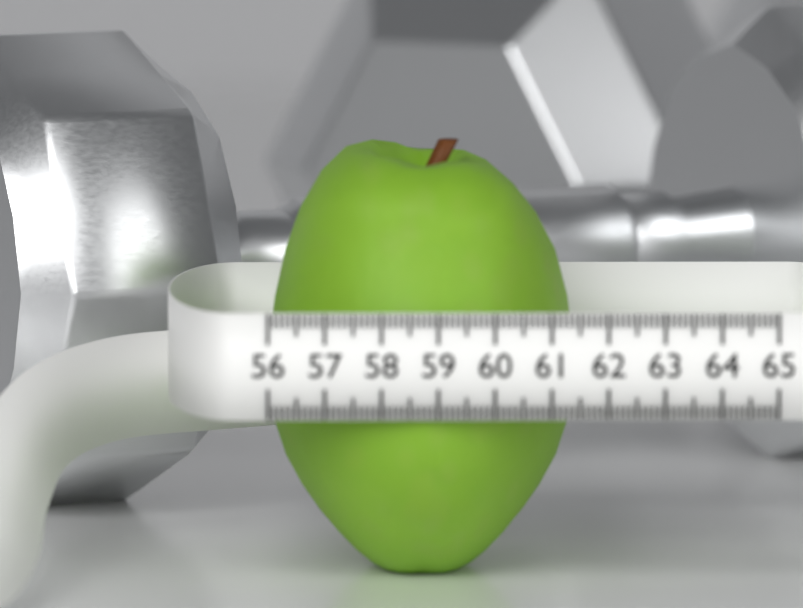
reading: 61.5 (no unit)
